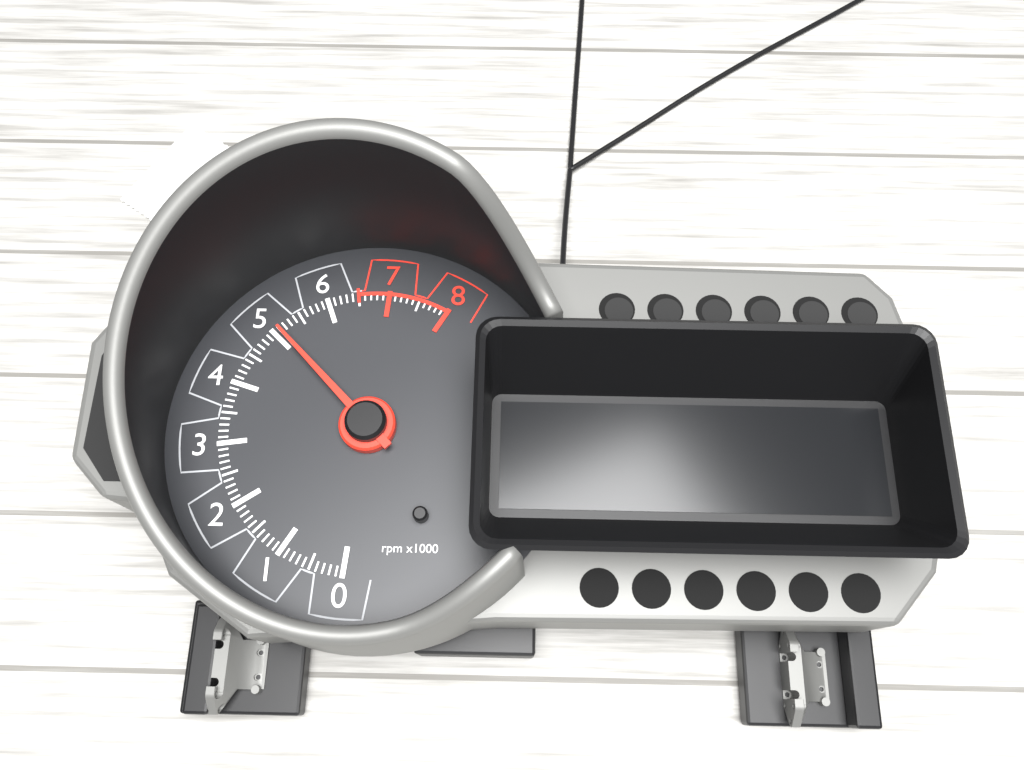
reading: 5100 rpm
